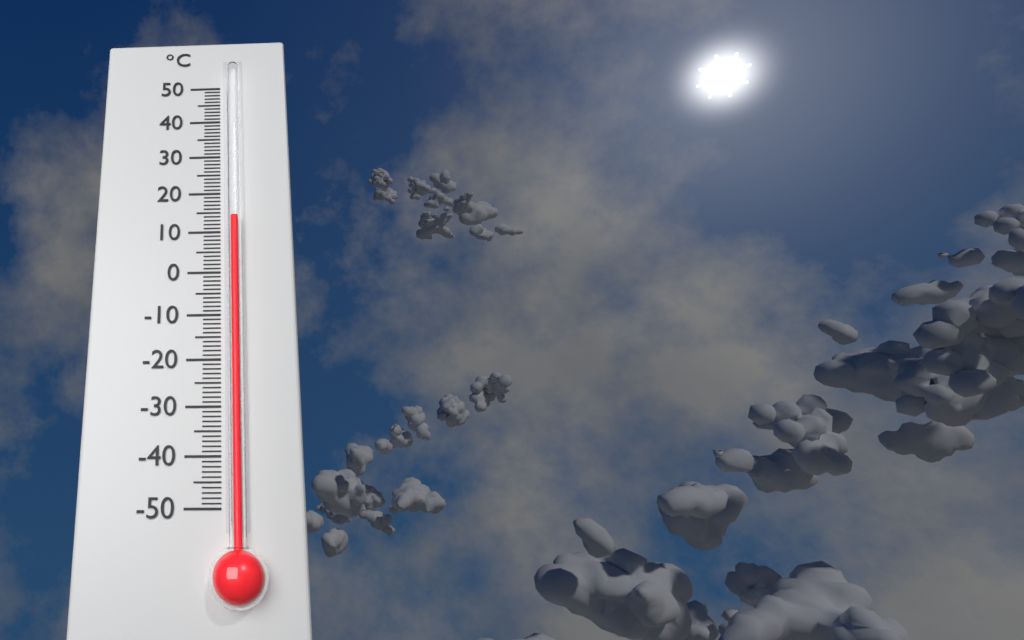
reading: 13 °C
